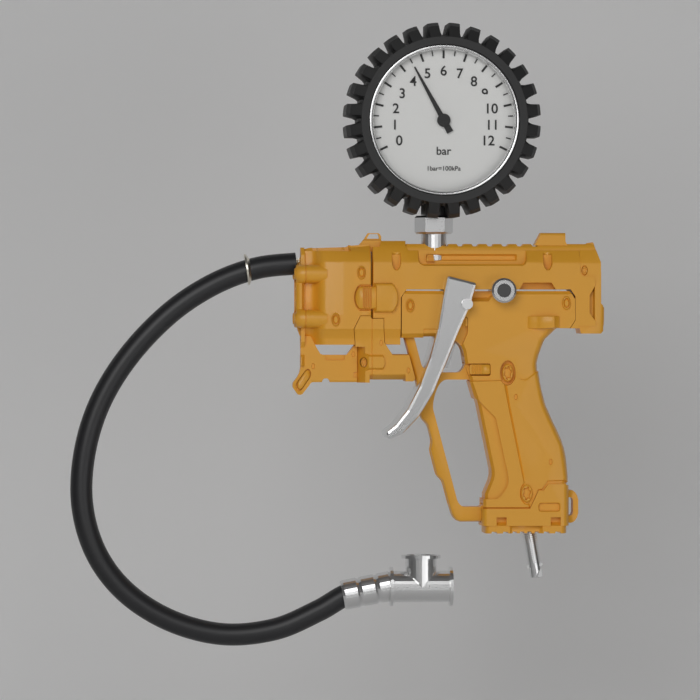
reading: 4.5 bar
